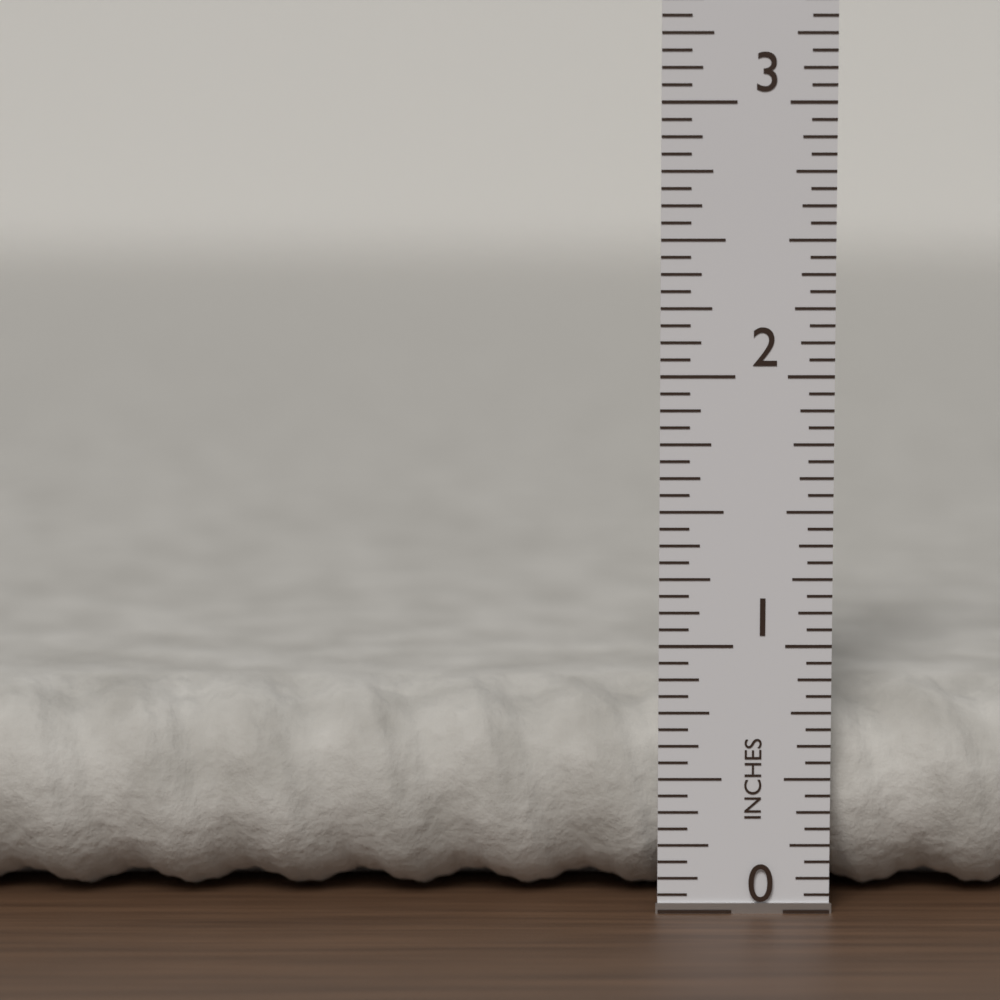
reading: 0.8000 in
